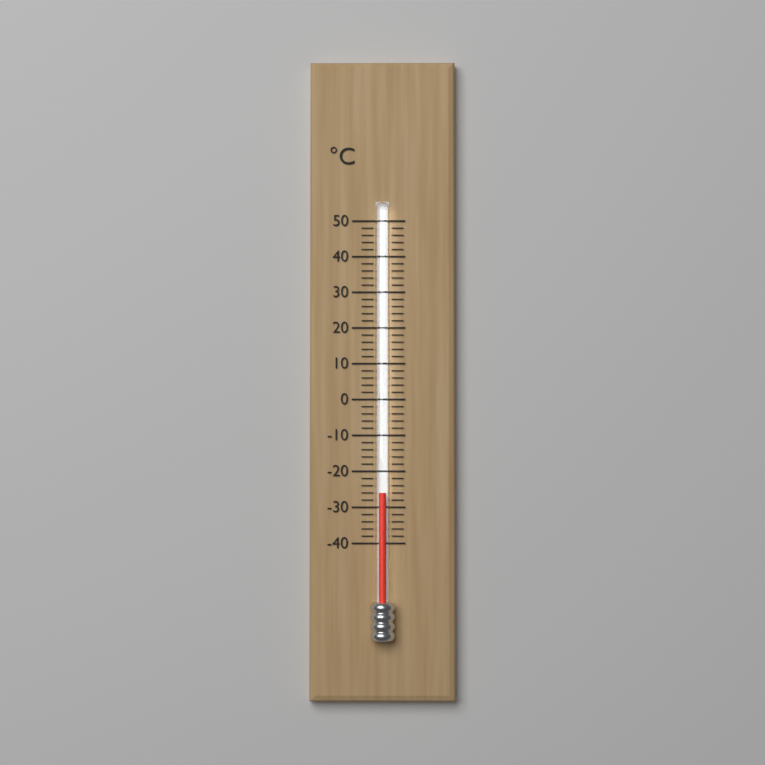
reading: -26 °C
